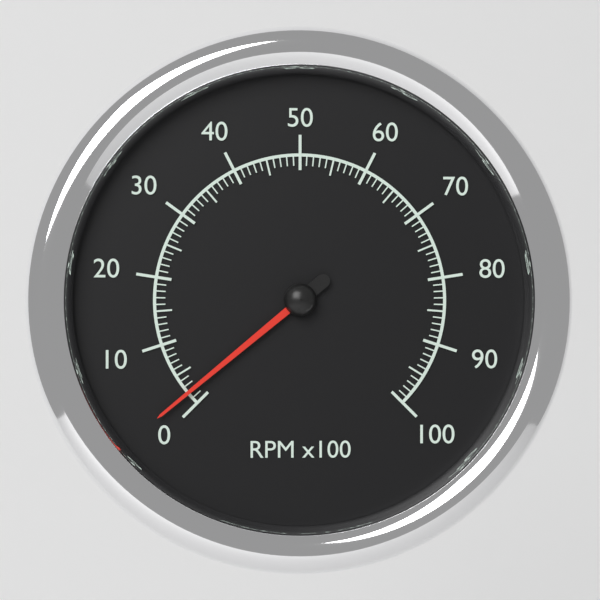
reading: 2 RPM x100
